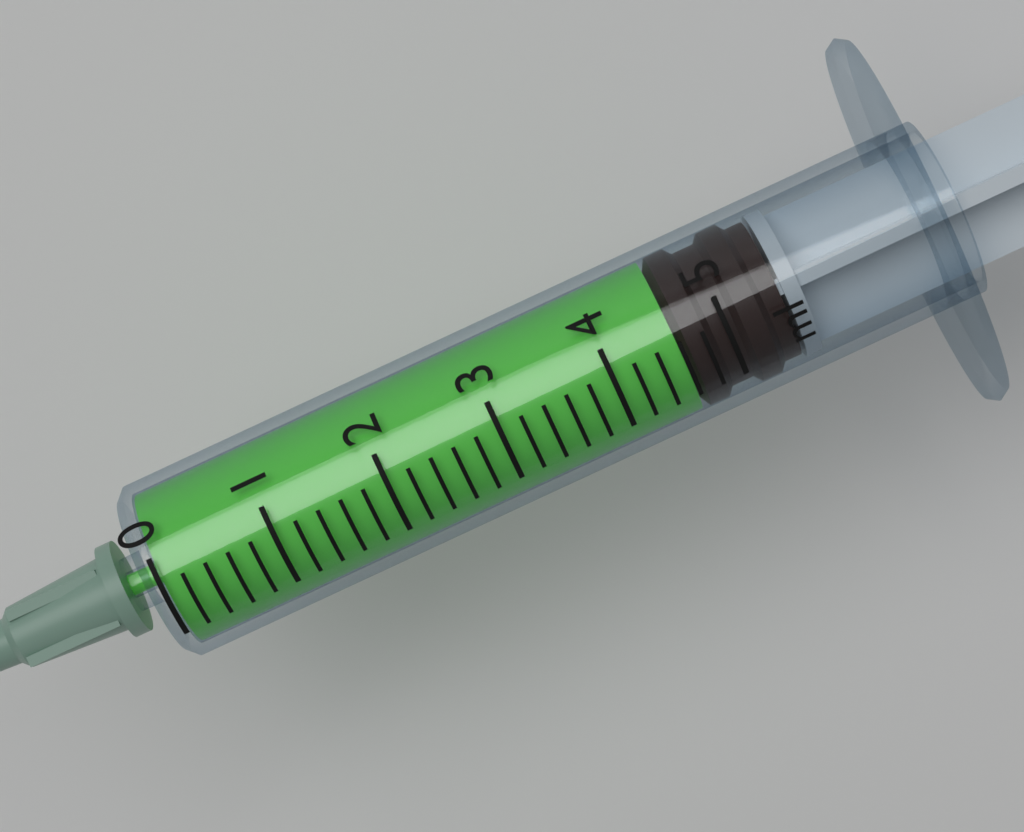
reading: 4.6 ml
